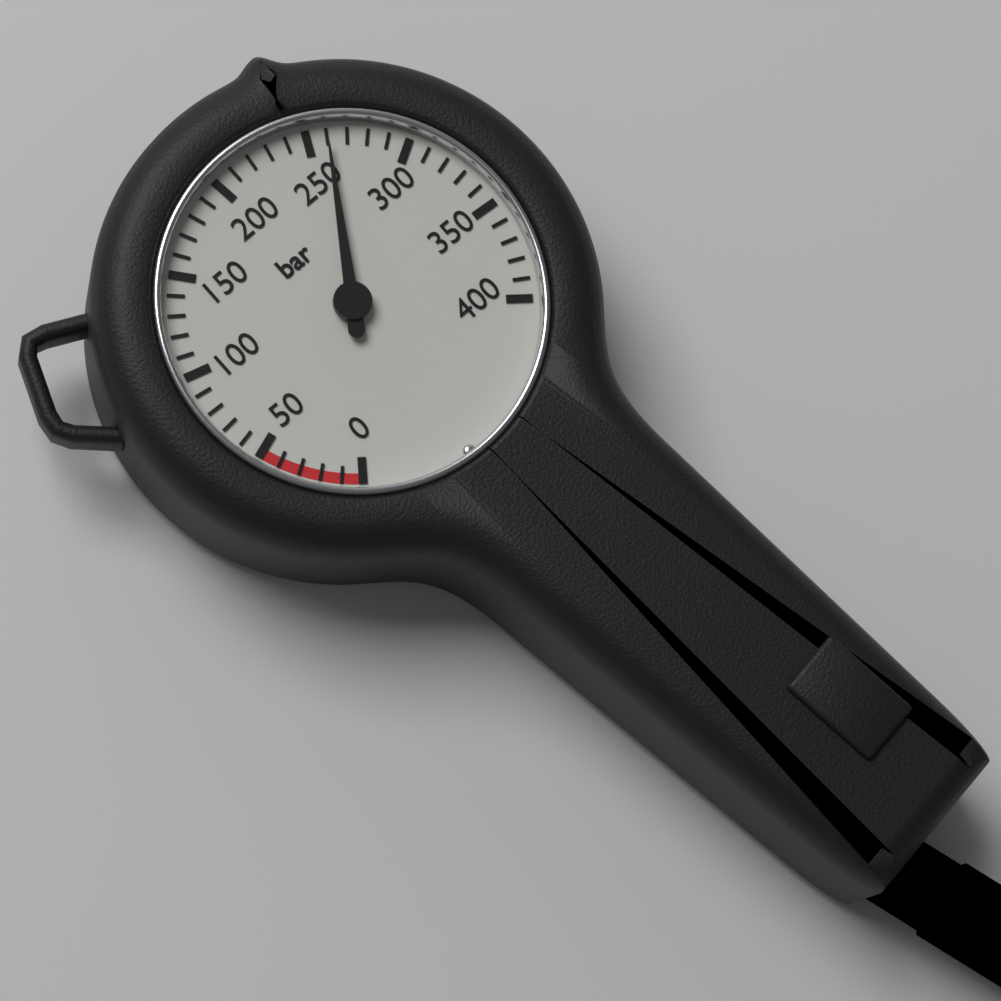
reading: 260 bar
